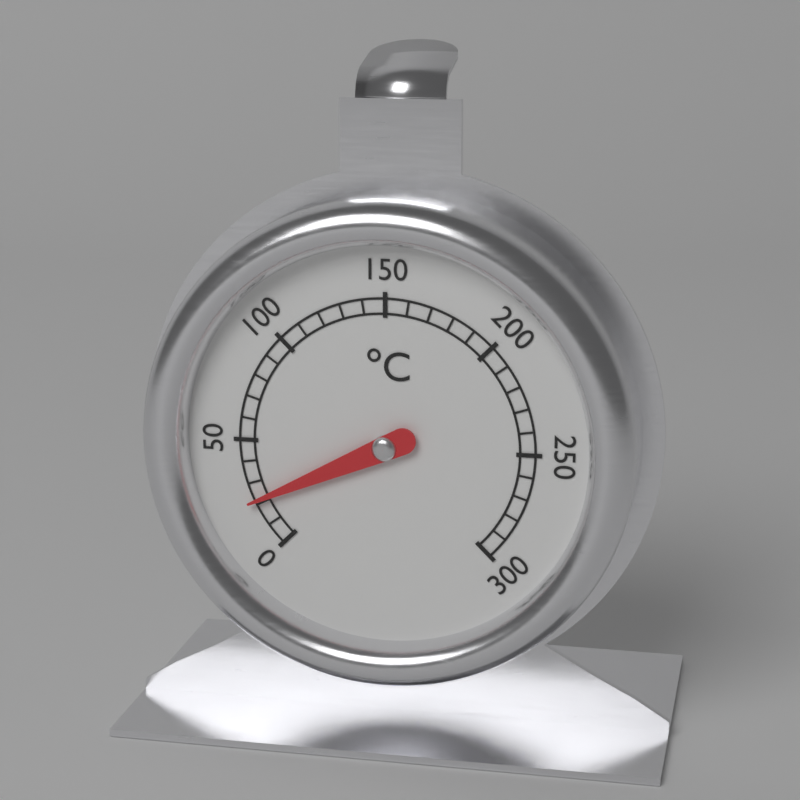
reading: 22 °C
